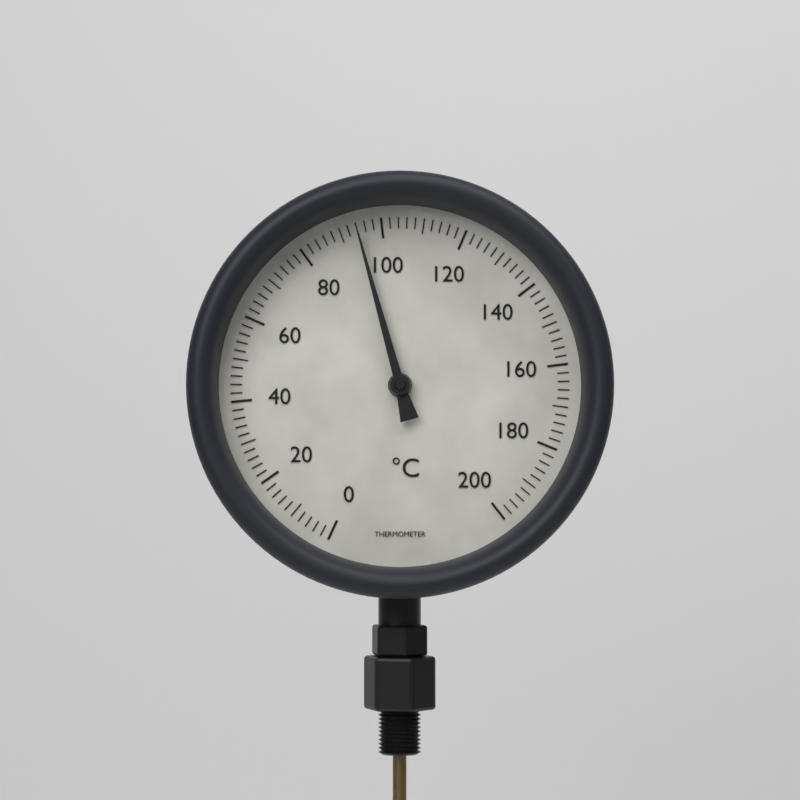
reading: 94 °C
